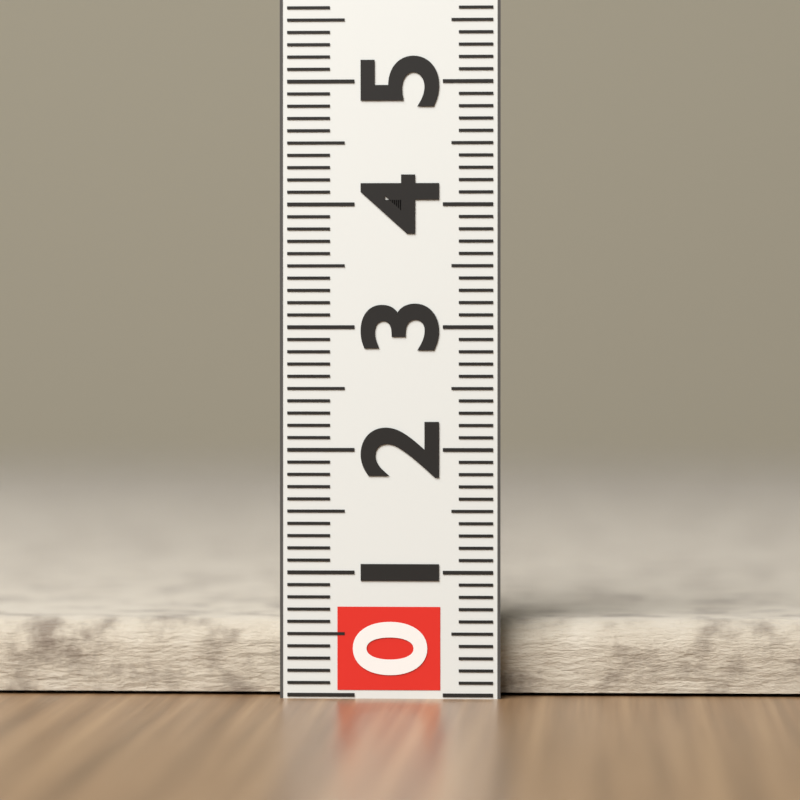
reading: 0.6 (no unit)
